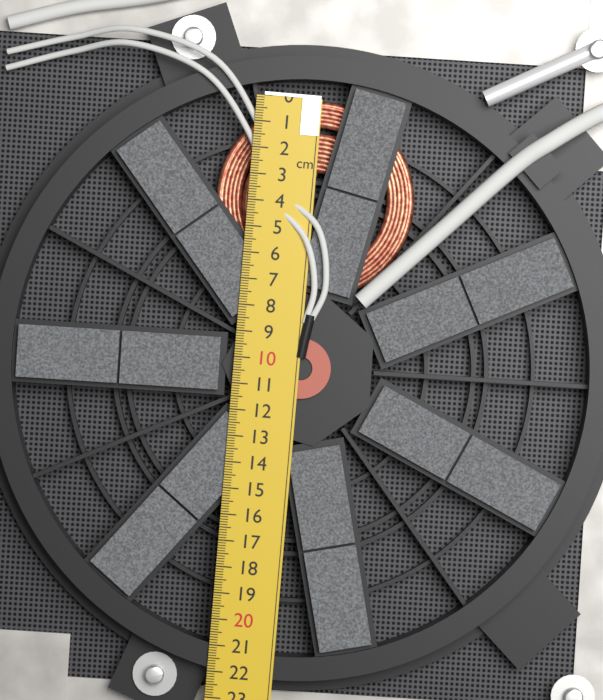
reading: 7.6 cm
